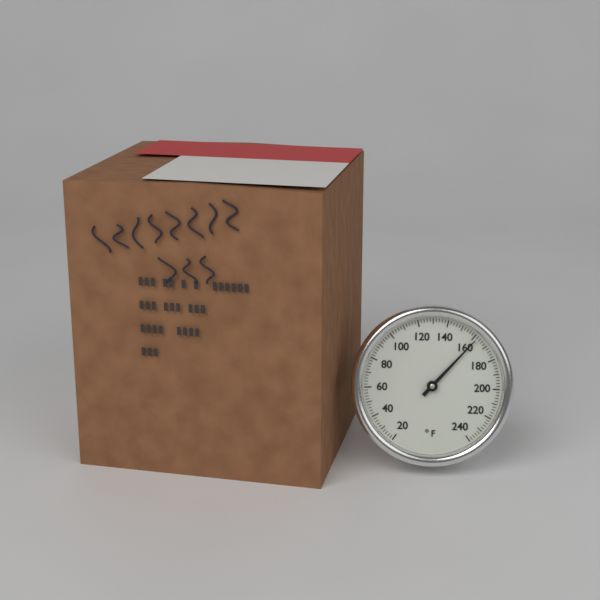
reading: 162 °F
